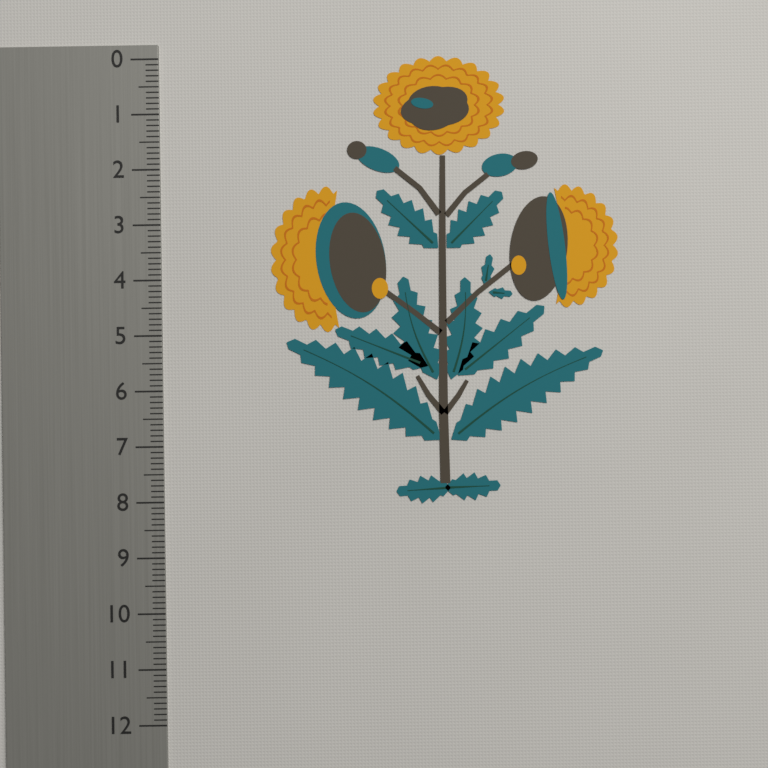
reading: 8.1 (no unit)
